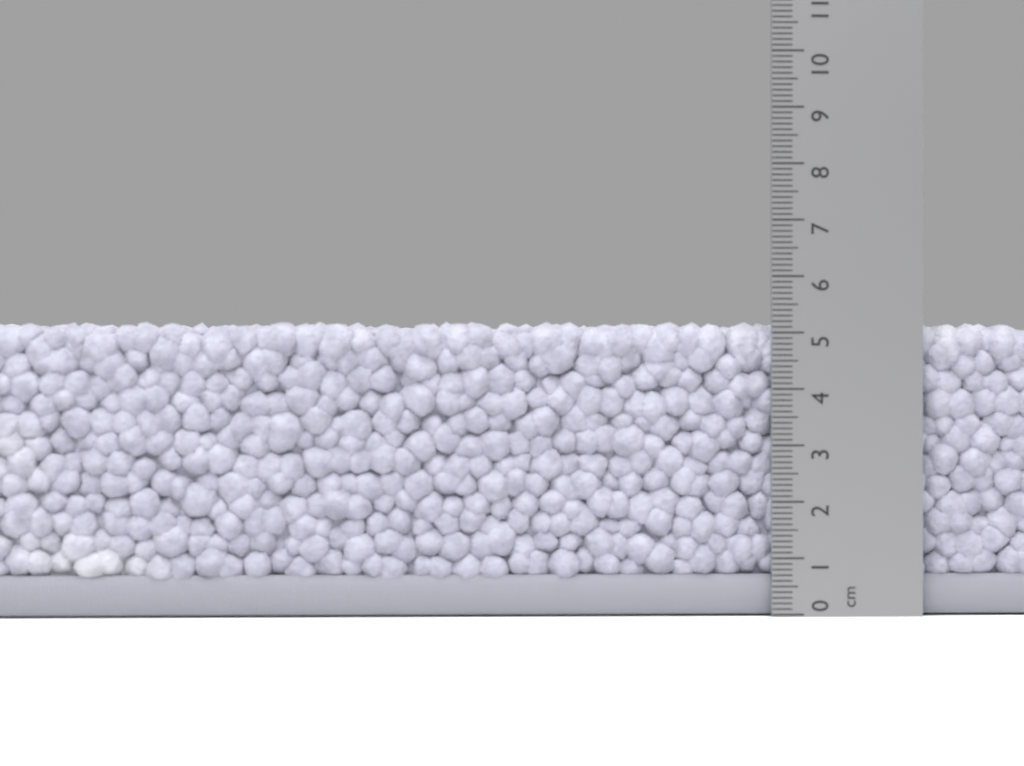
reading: 5.2 cm
